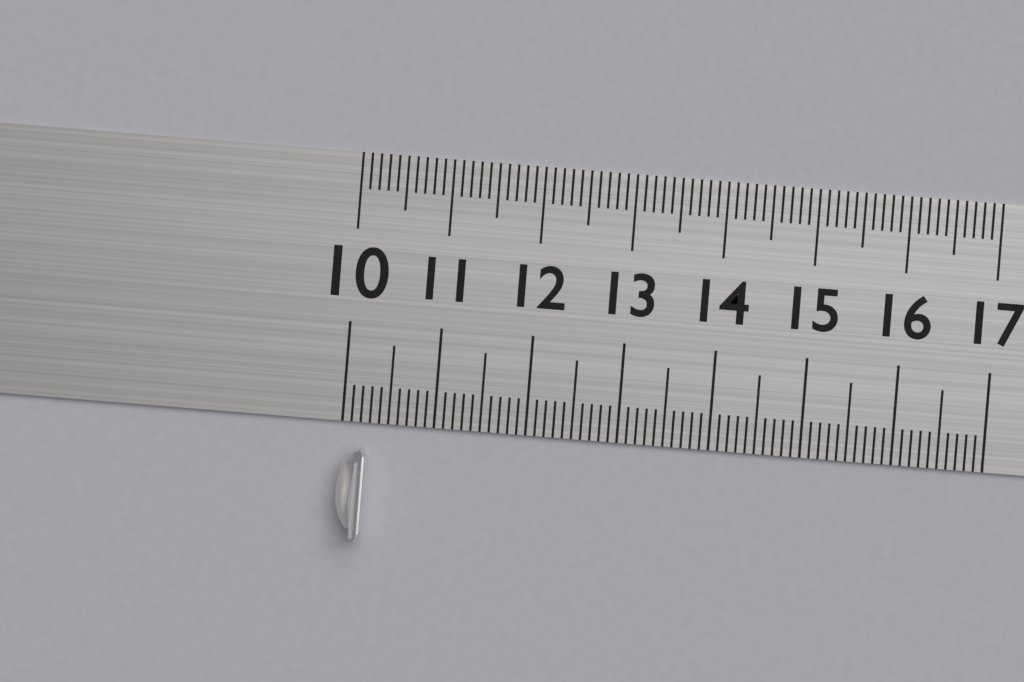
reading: 10.3 (no unit)
